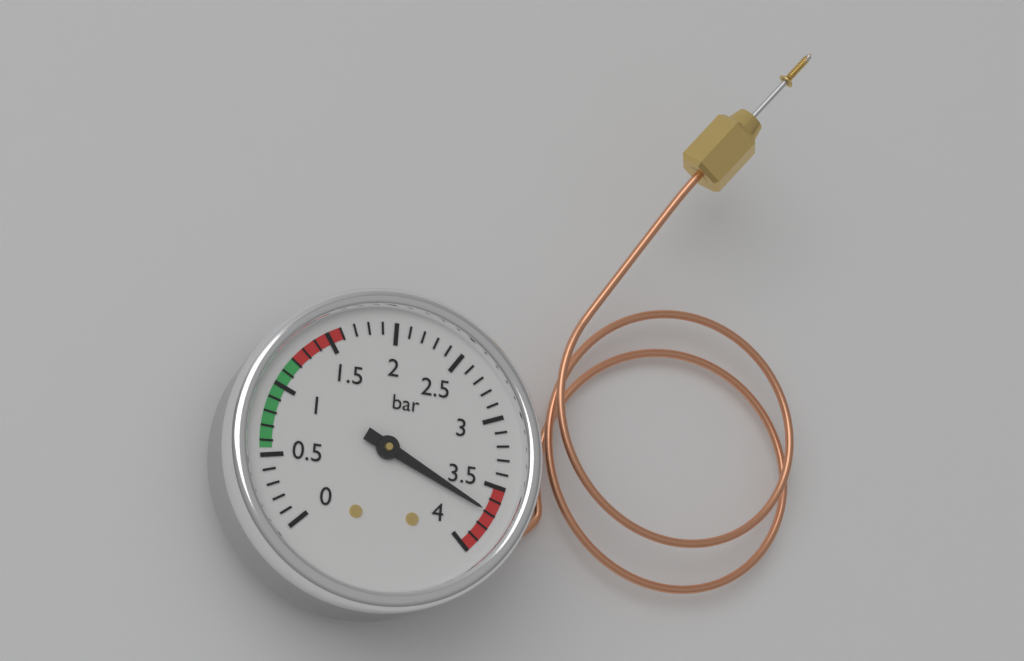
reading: 3.7 bar
